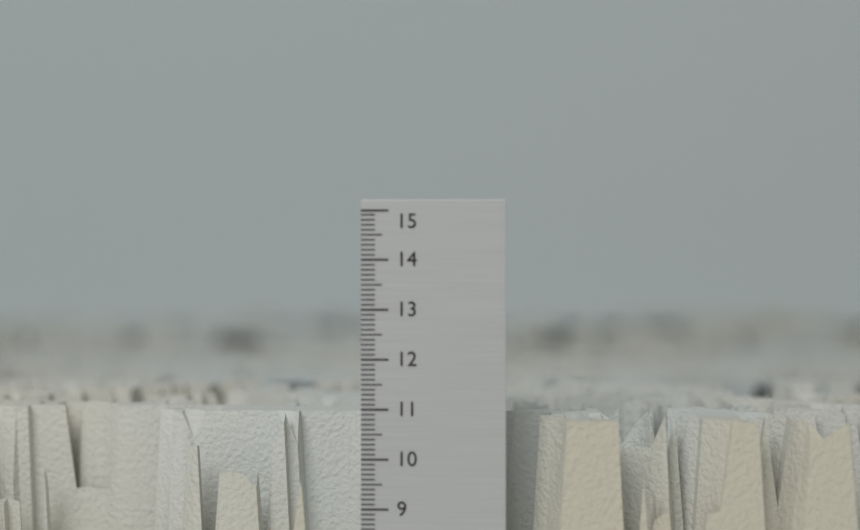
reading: 10.8 (no unit)
